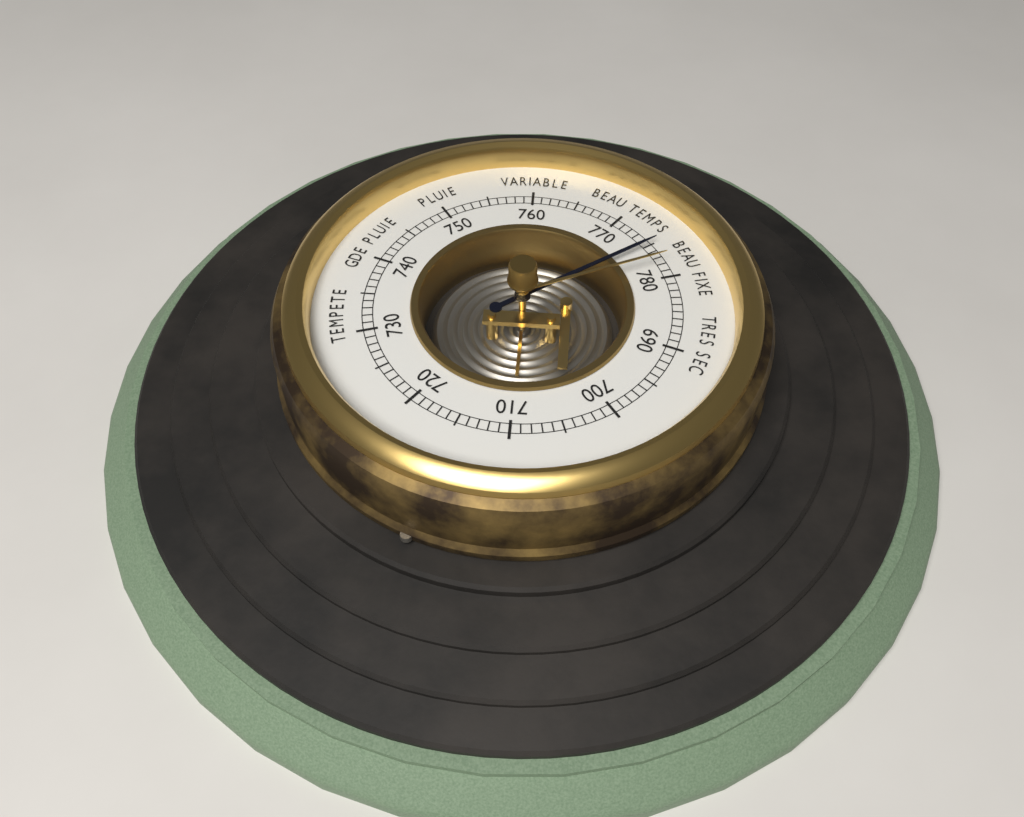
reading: 775 (no unit)
